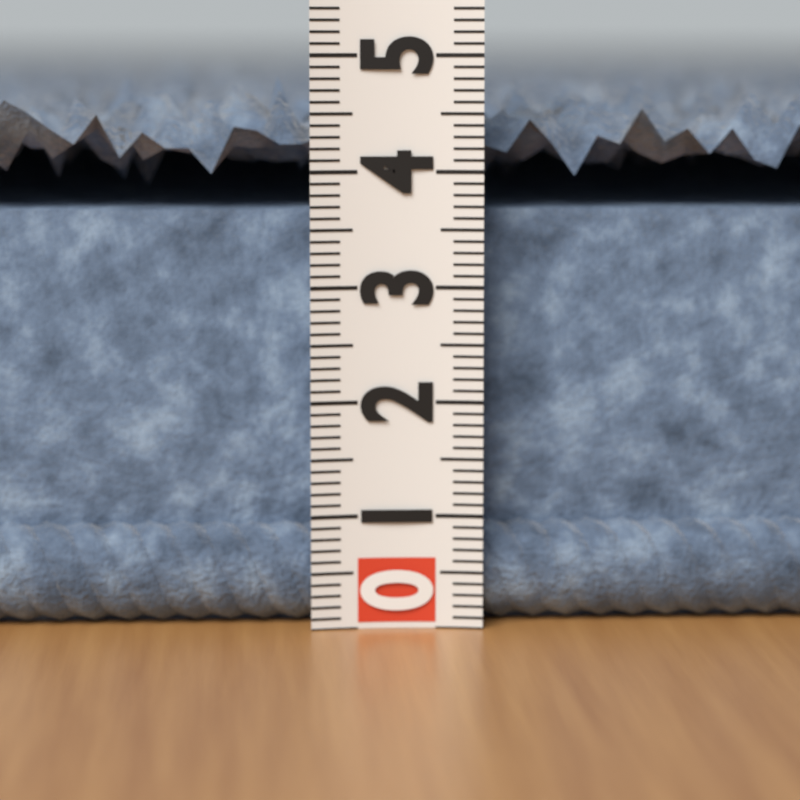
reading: 4.8 (no unit)
